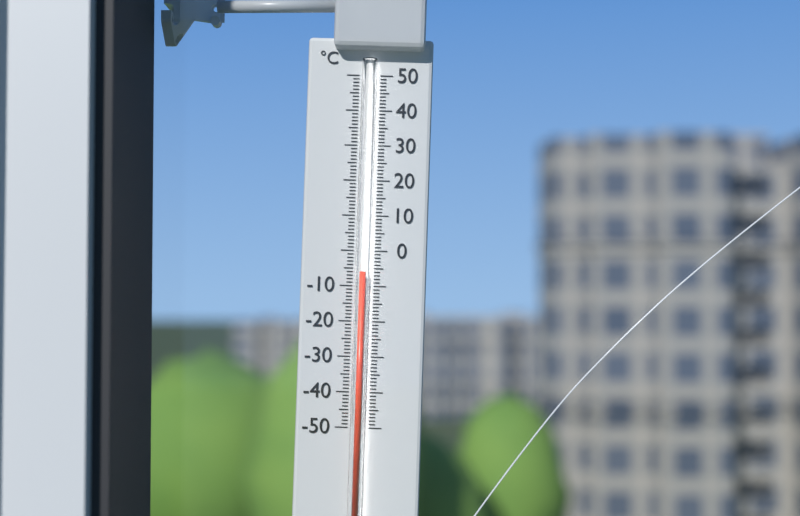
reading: -6 °C
